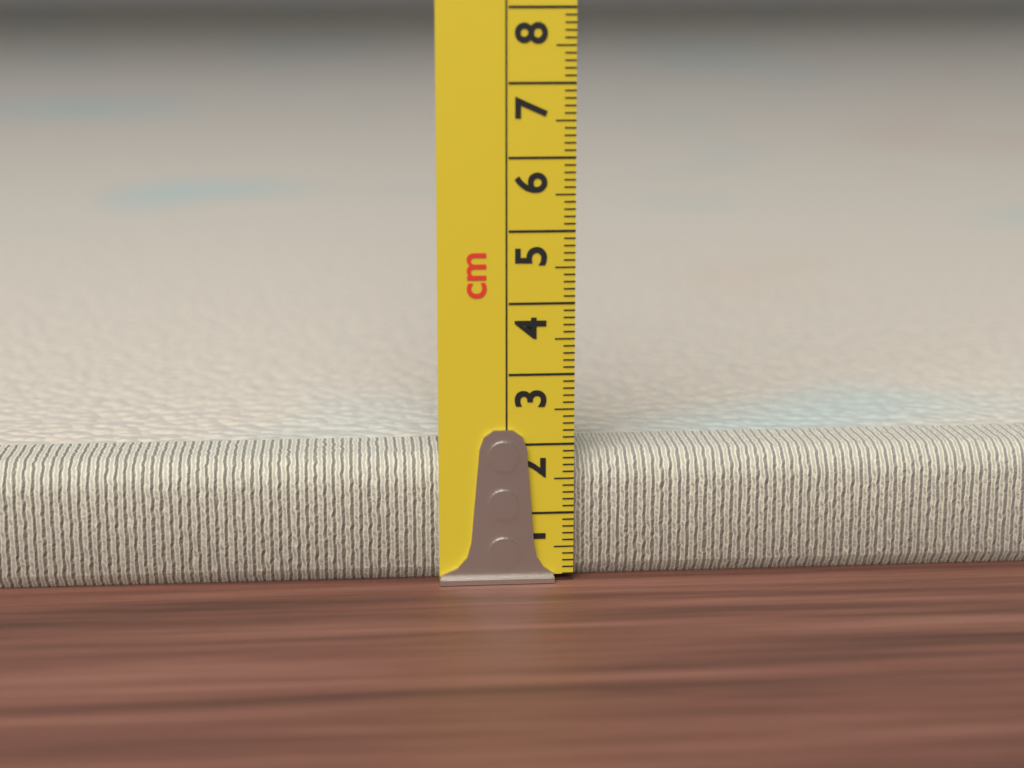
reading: 1.8 cm
